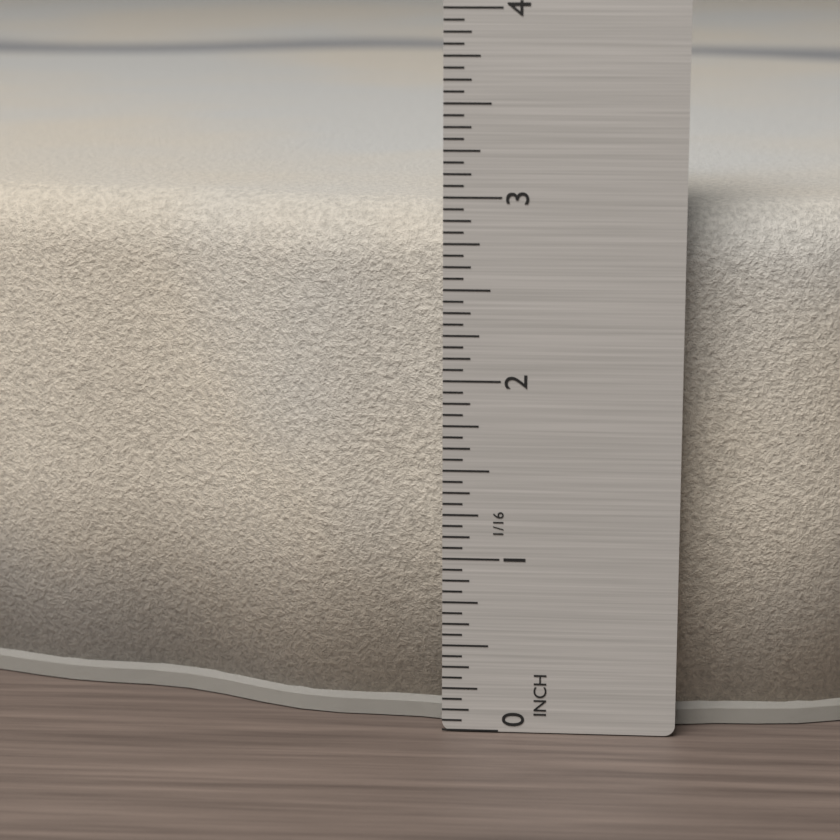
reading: 2.9375 in
